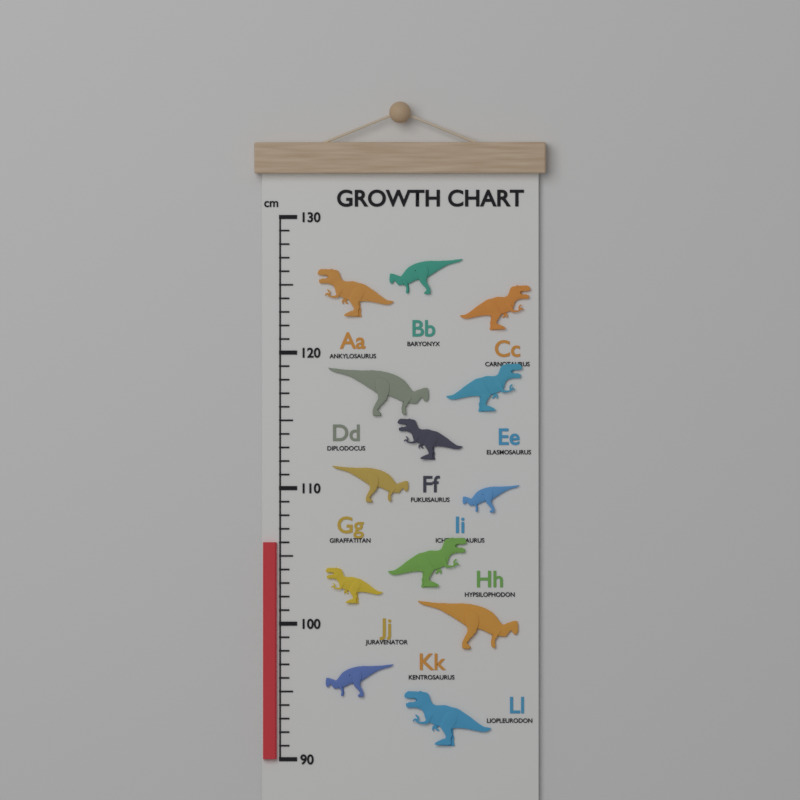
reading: 106 cm
